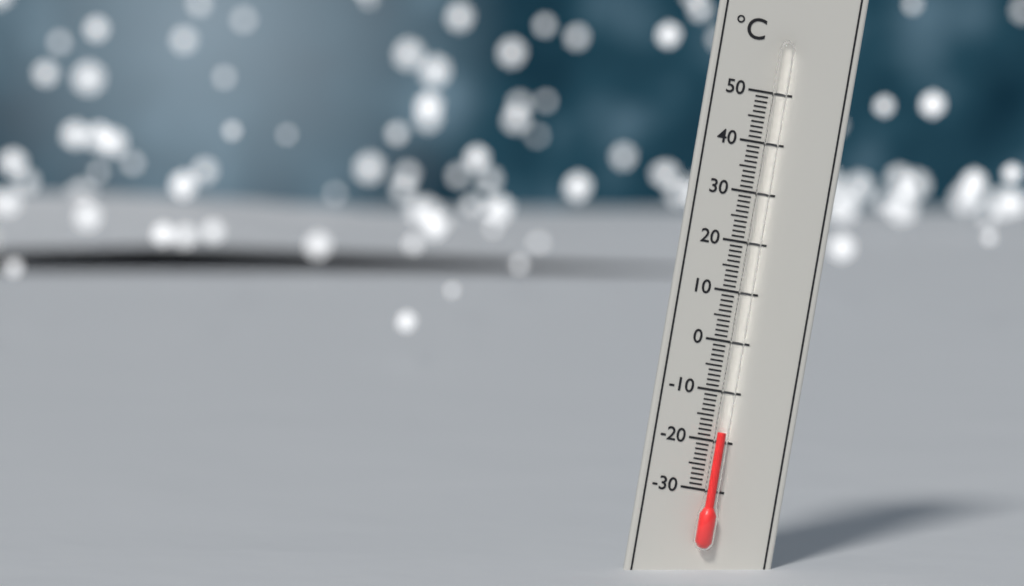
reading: -18 °C
